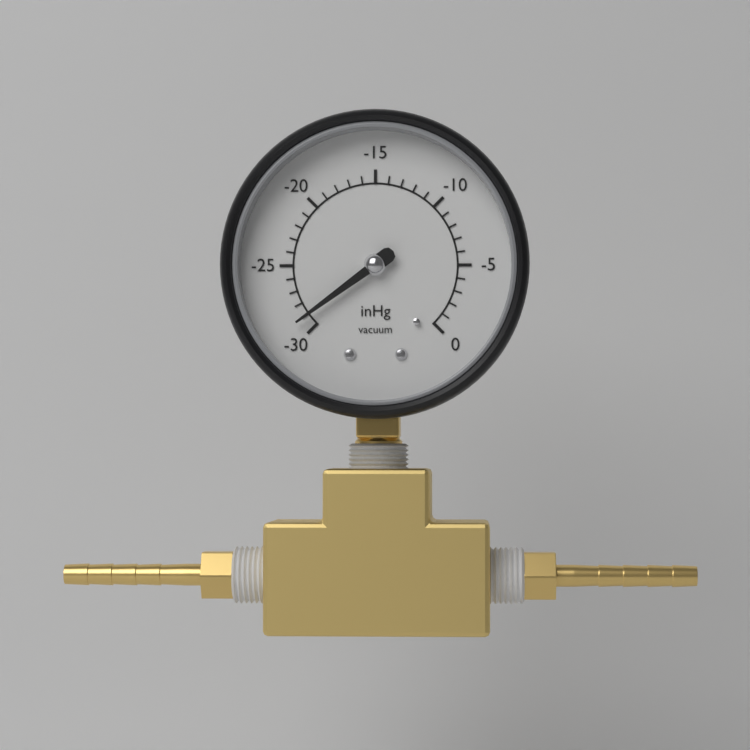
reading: -29 inHg
